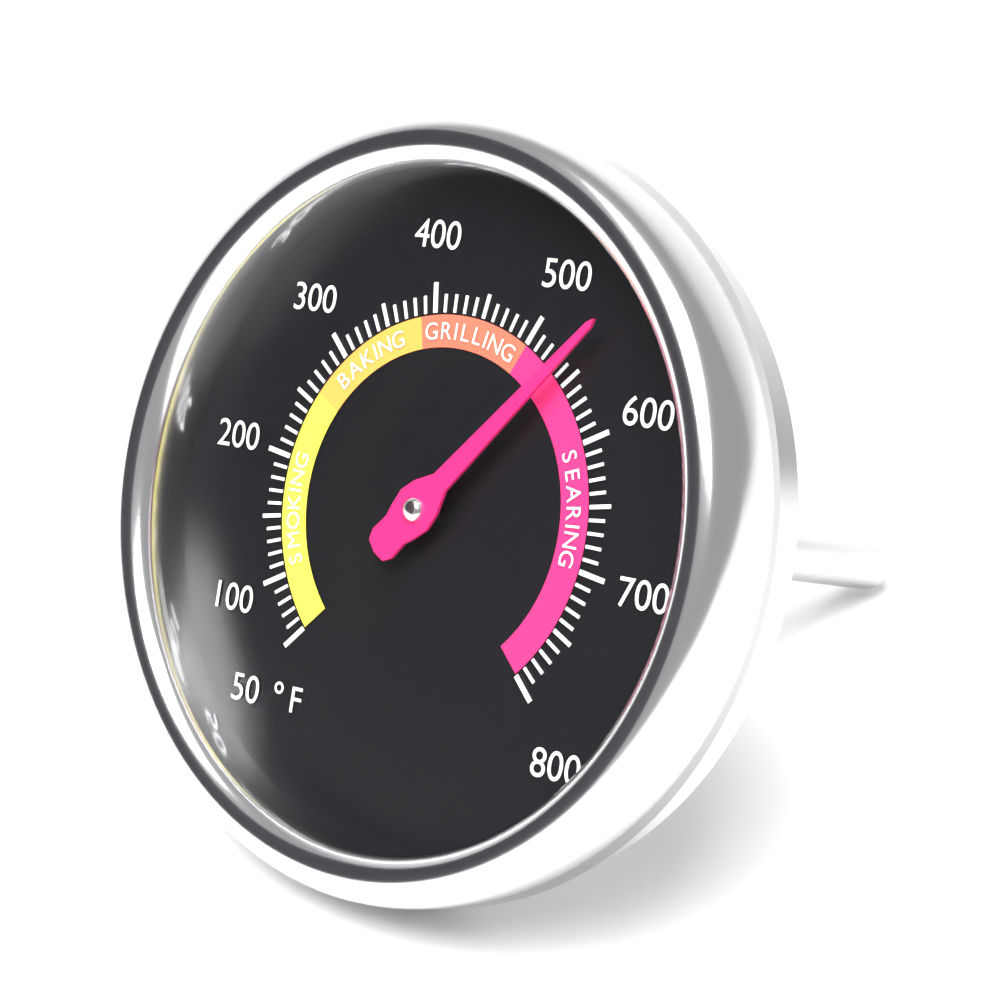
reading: 540 °F
